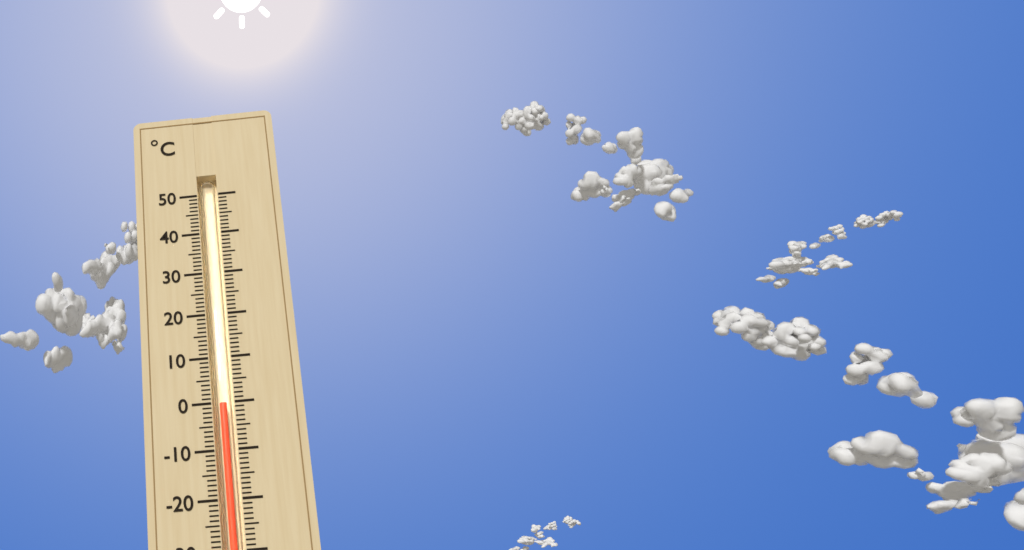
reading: 0 °C
